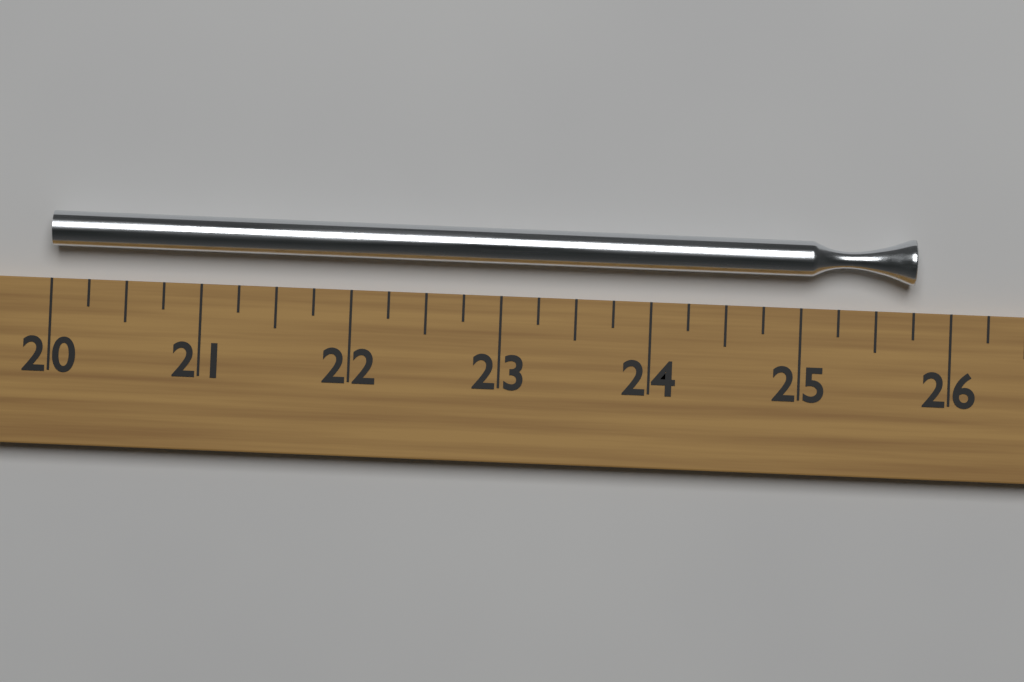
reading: 25.75 (no unit)
